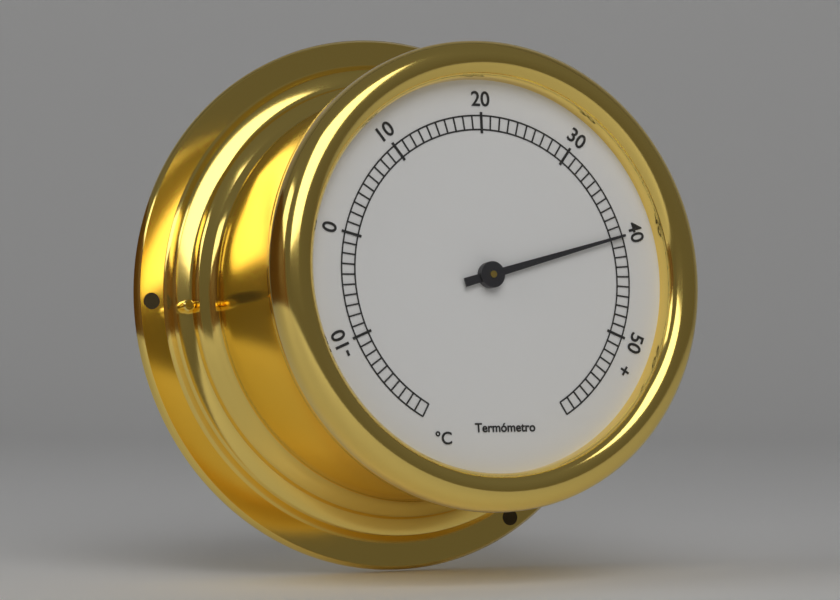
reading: 40 °C
